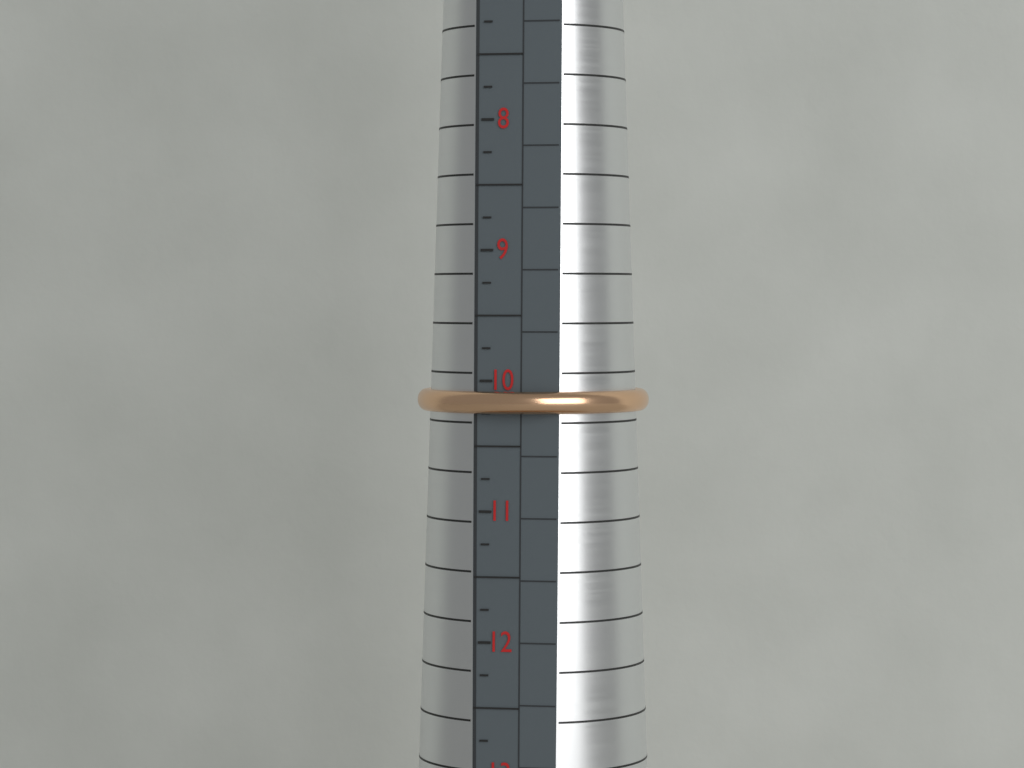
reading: 10.25 (no unit)
